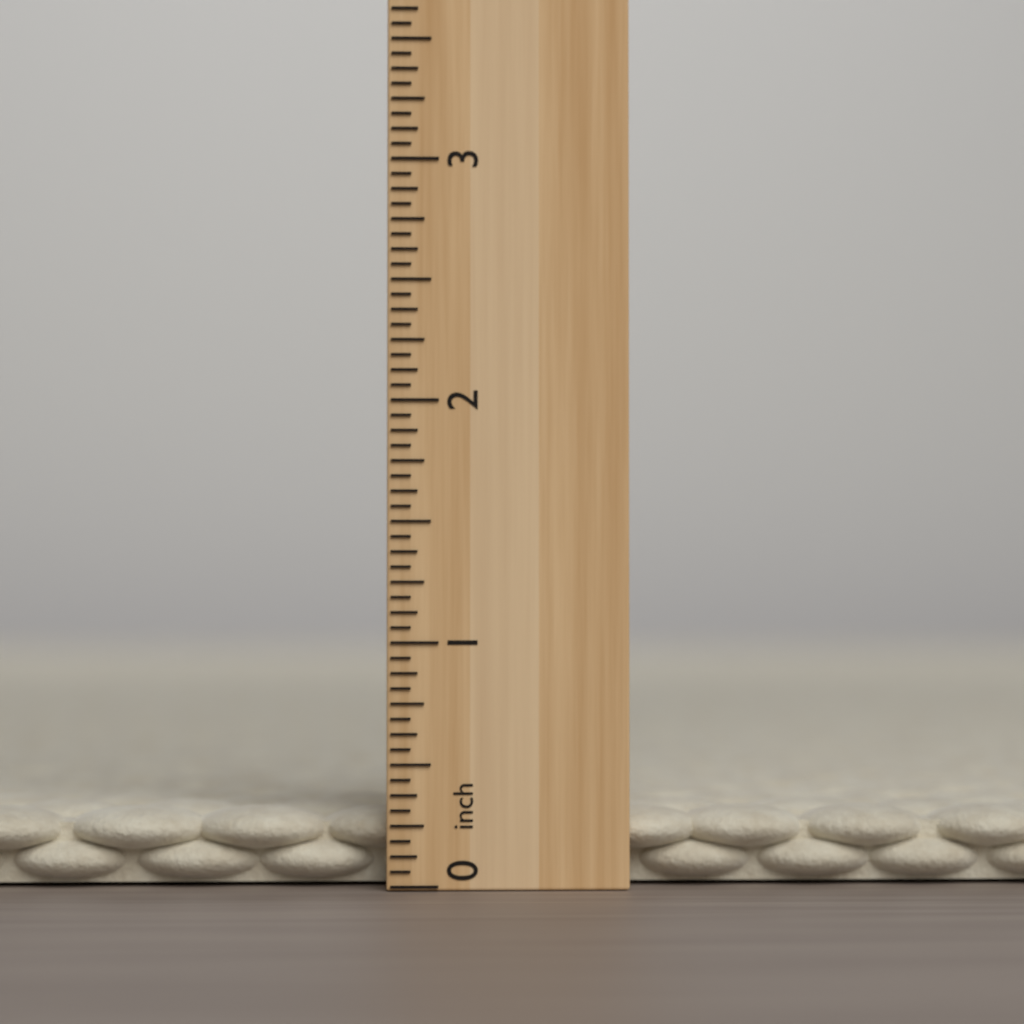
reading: 0.3125 inch
